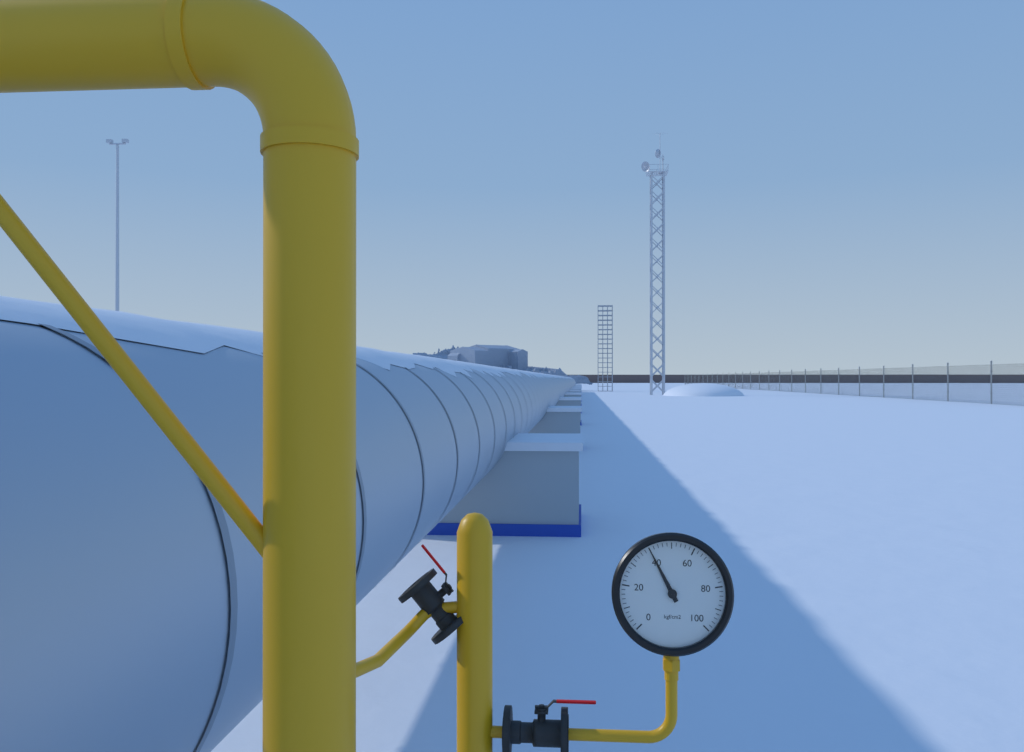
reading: 40 kgf/cm2
